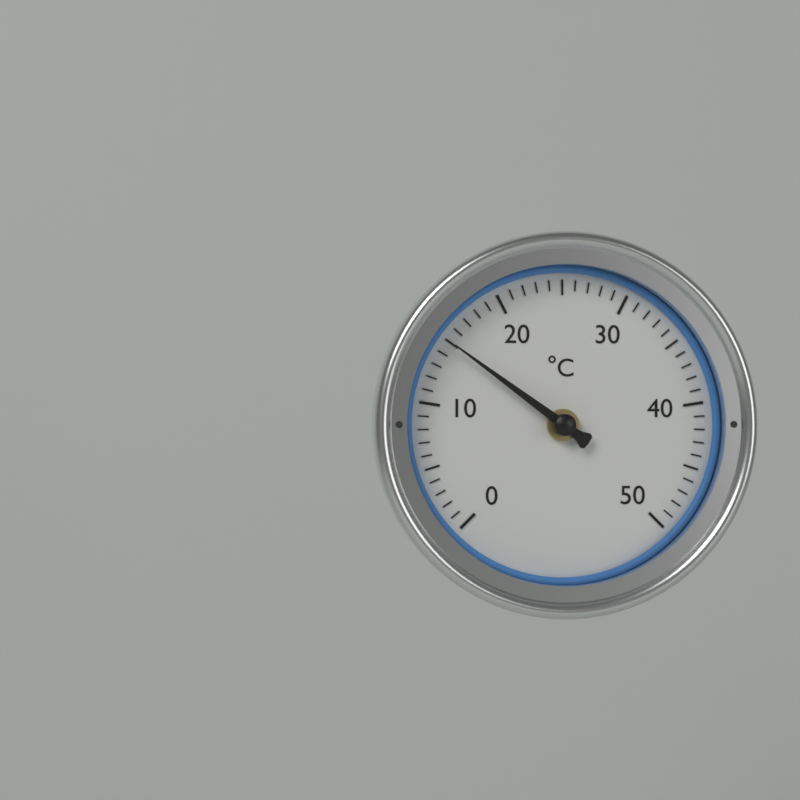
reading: 15 °C
